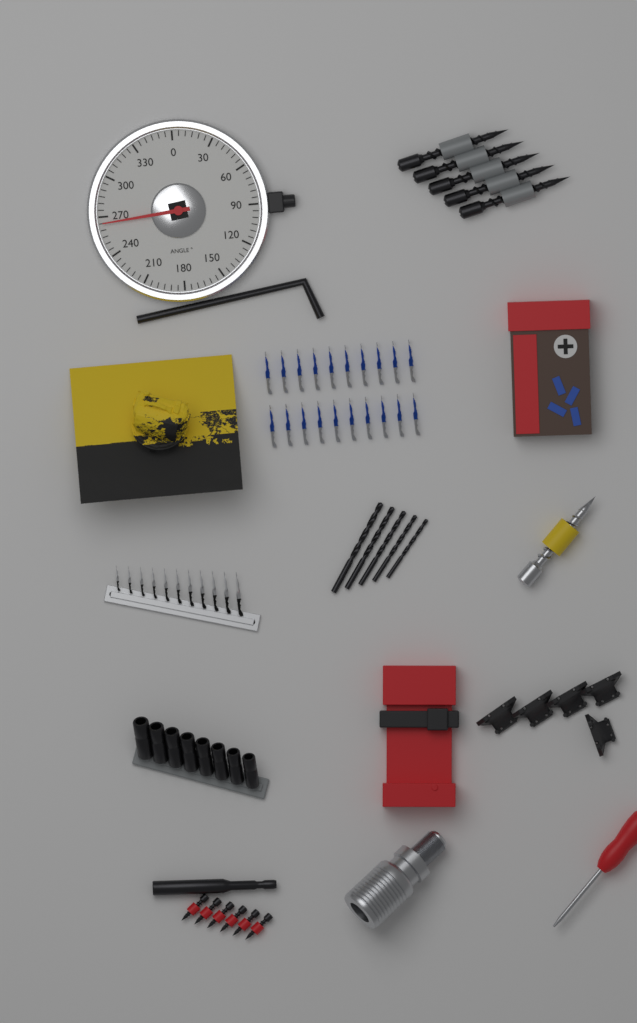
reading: 265 °
